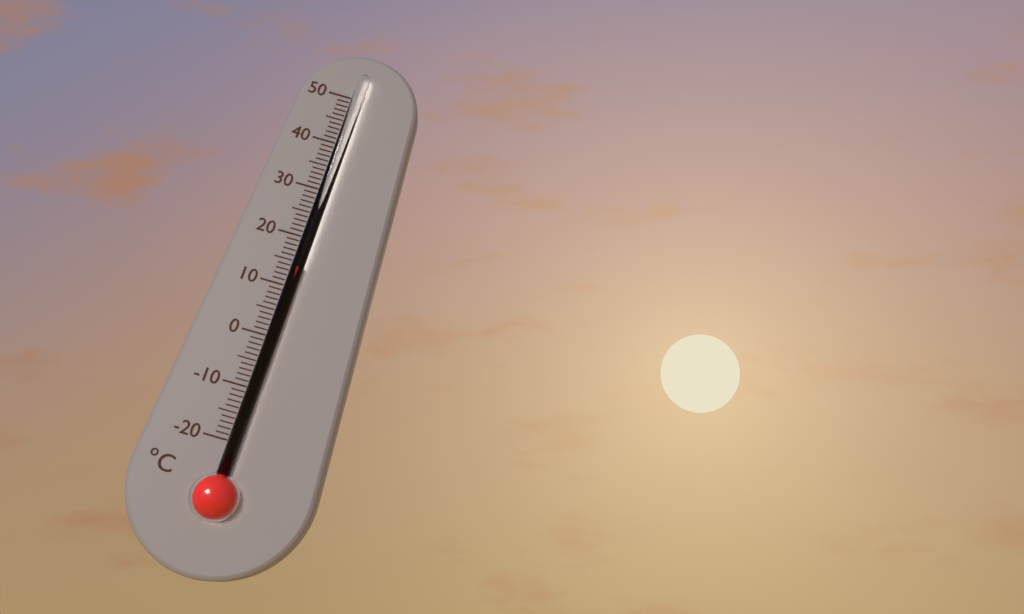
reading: 14 °C
